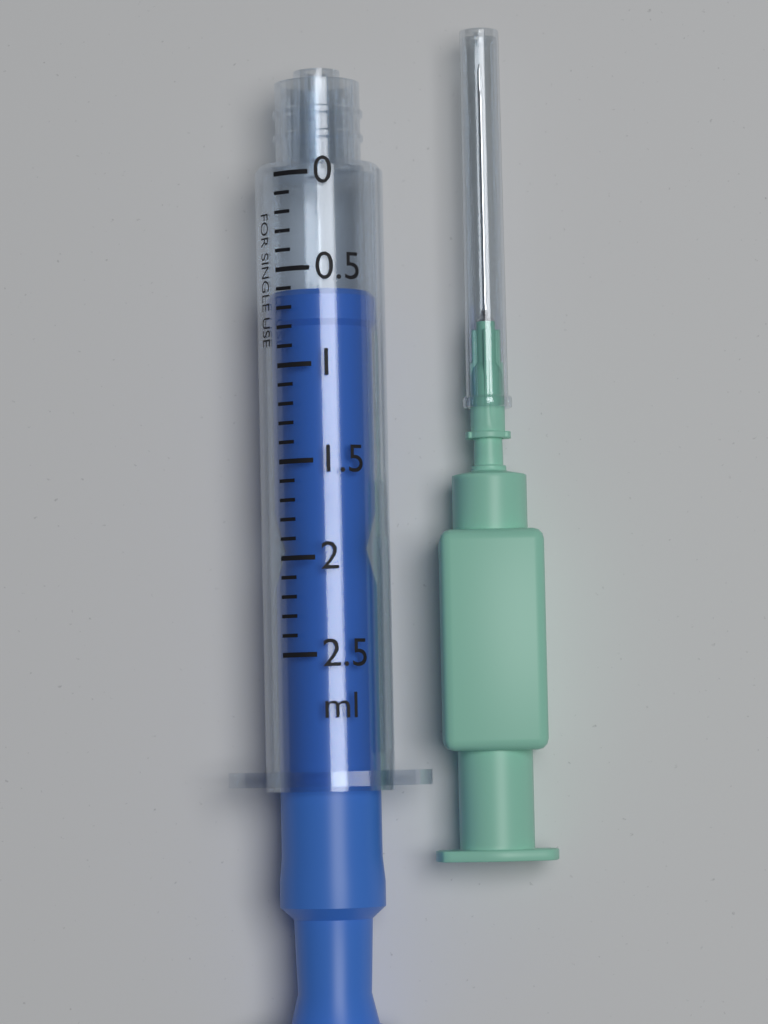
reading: 0.6 ml
